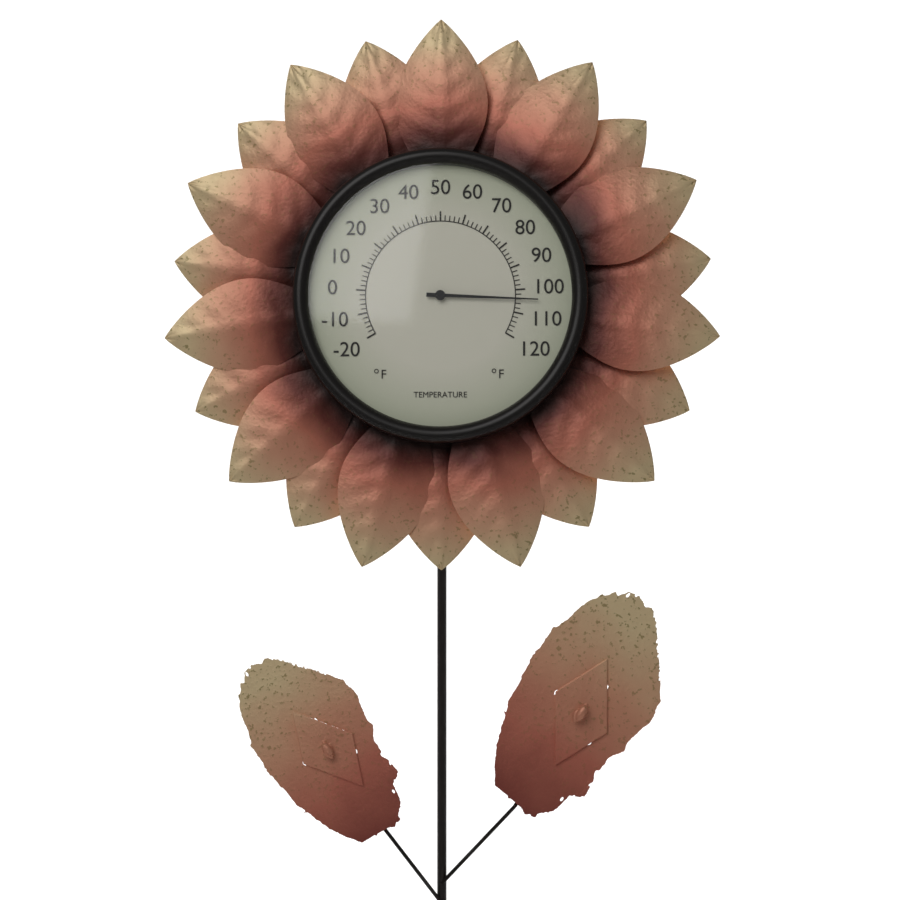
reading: 104 °F
